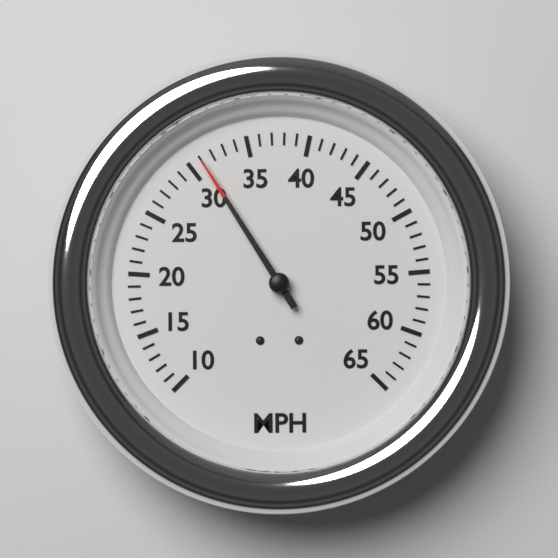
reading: 31 MPH
